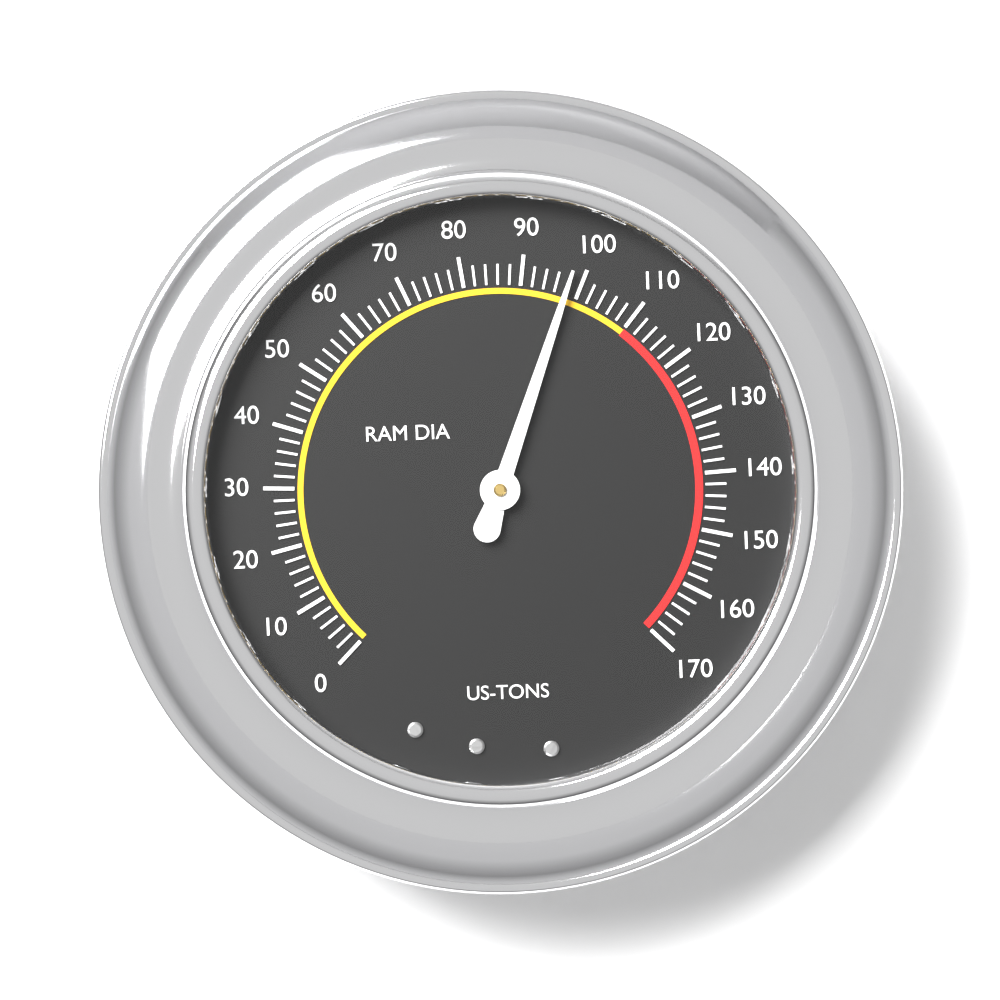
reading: 98 US-TONS
